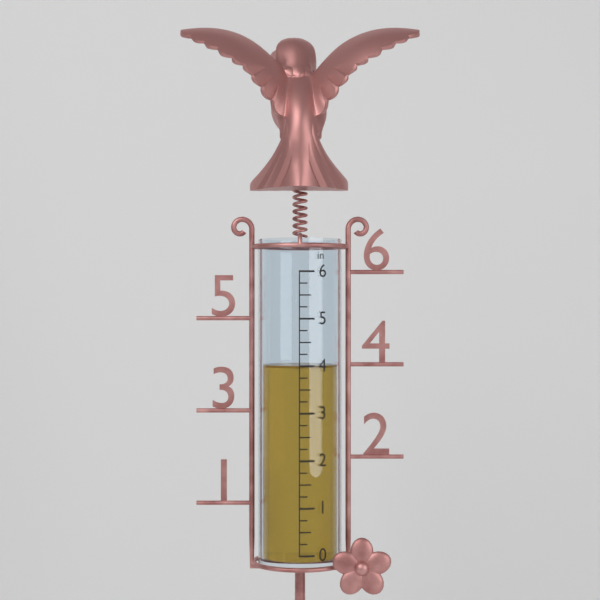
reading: 4.00 in
